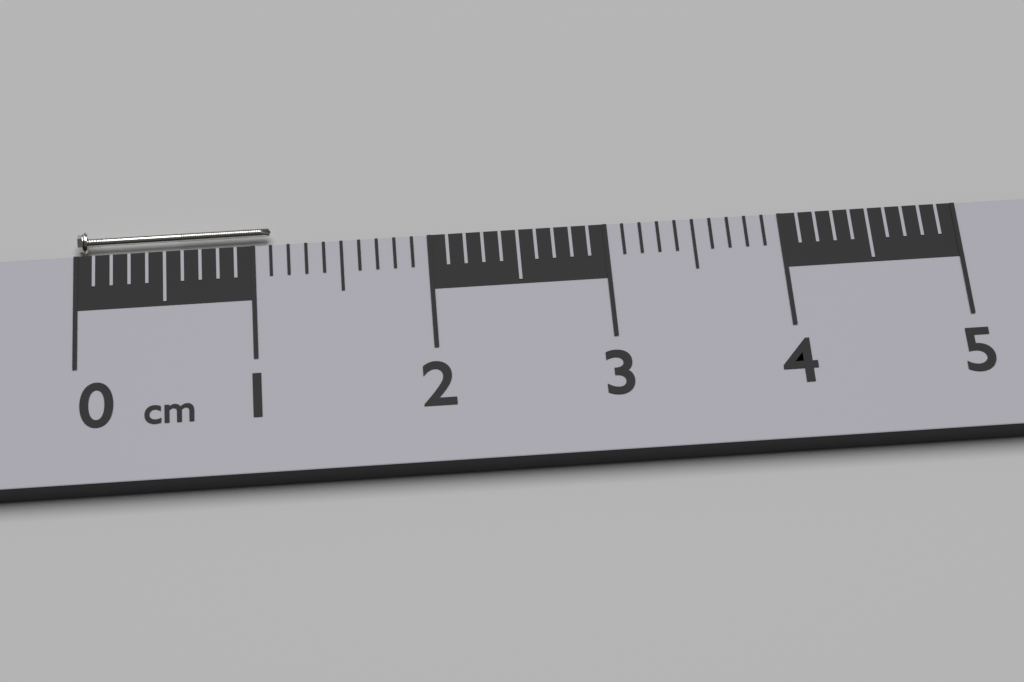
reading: 1.1 cm
